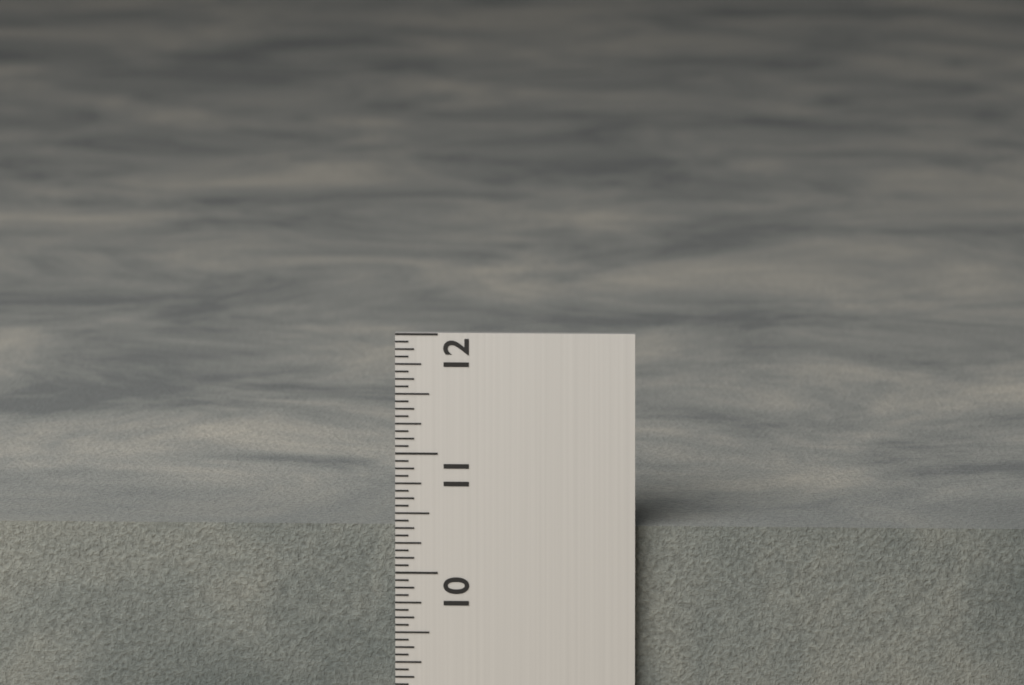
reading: 10.3750 in
